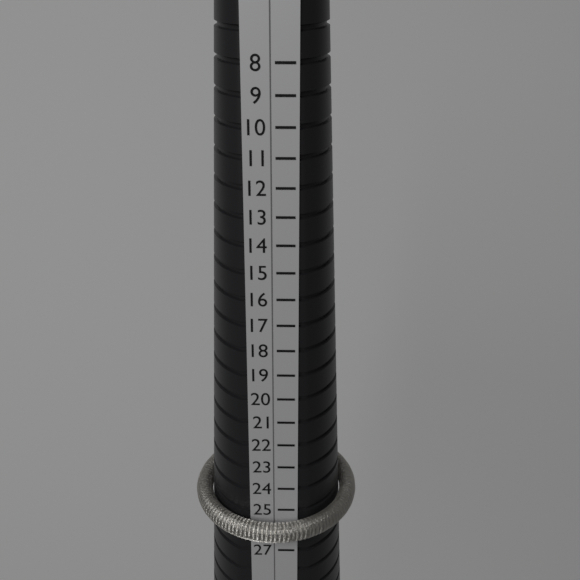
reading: 26 (no unit)
